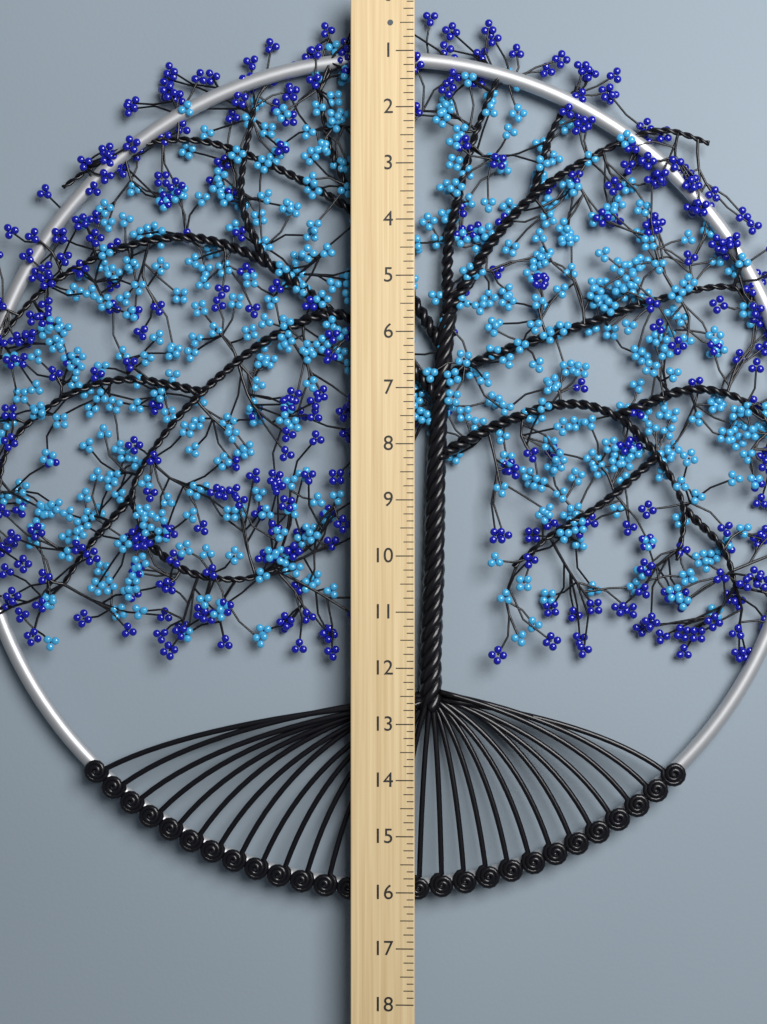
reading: 16.250 (no unit)
